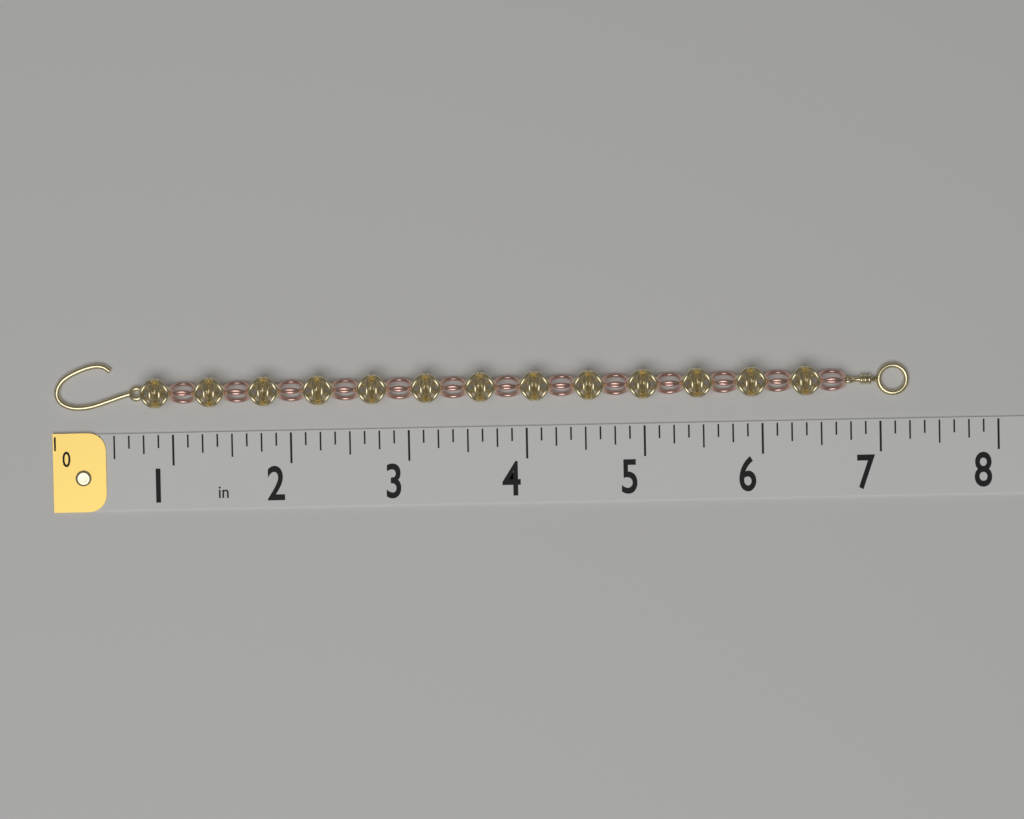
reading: 7.250 in
